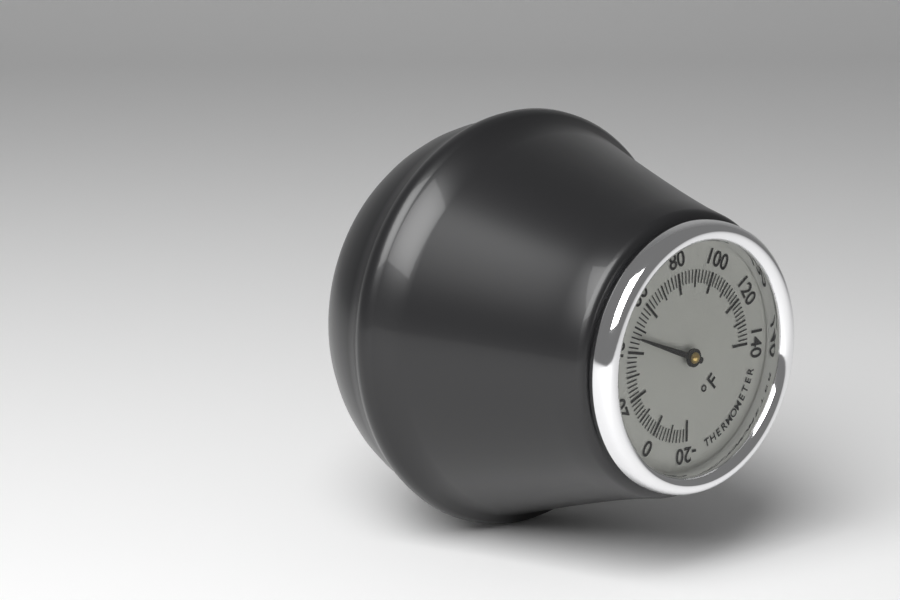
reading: 46 °F
